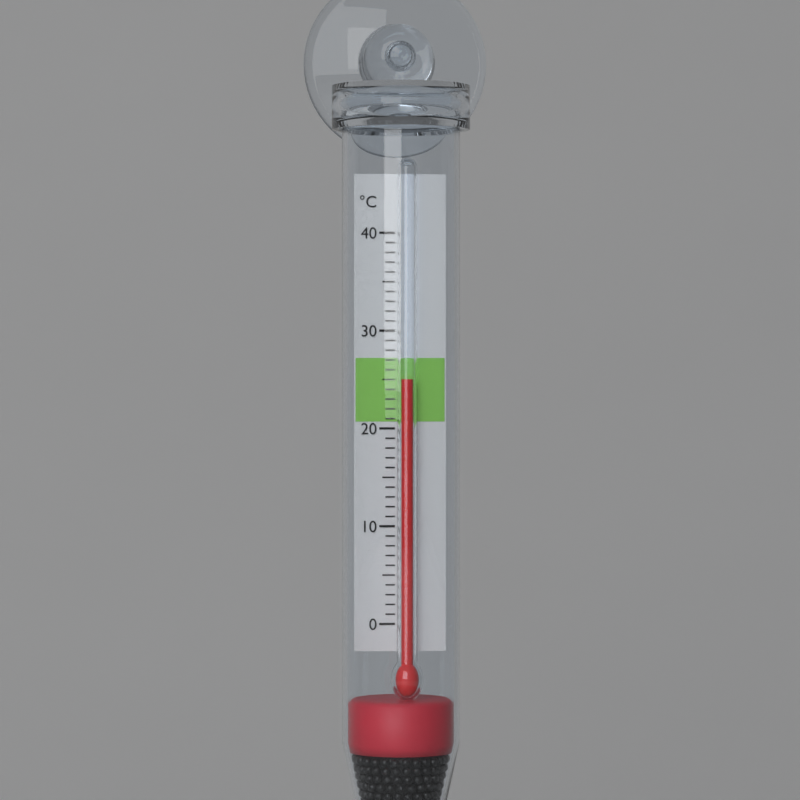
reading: 25 °C
